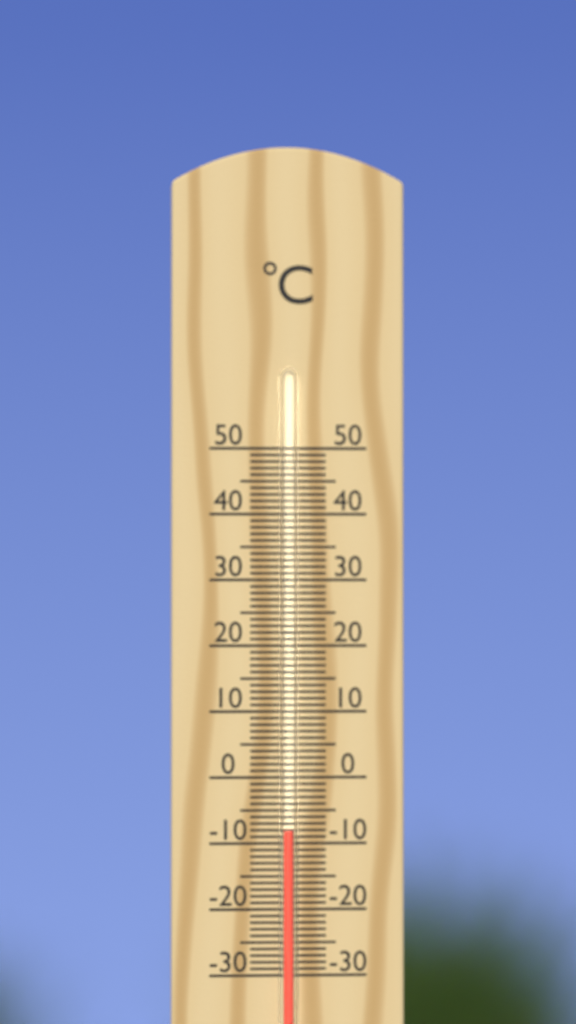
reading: -8 °C
